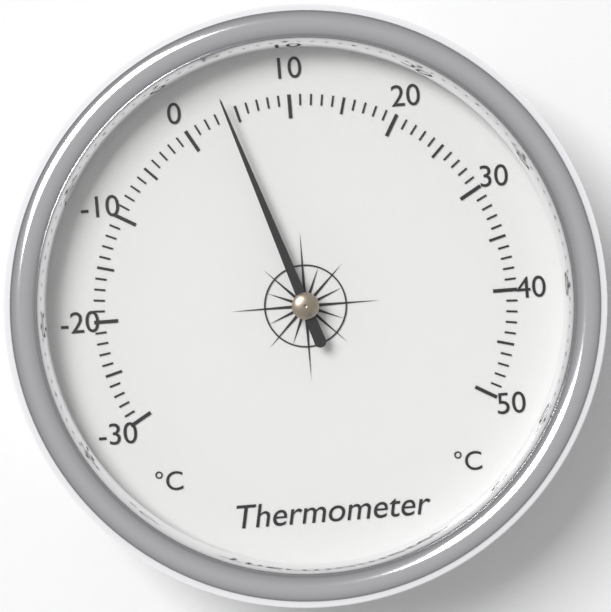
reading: 4 °C
